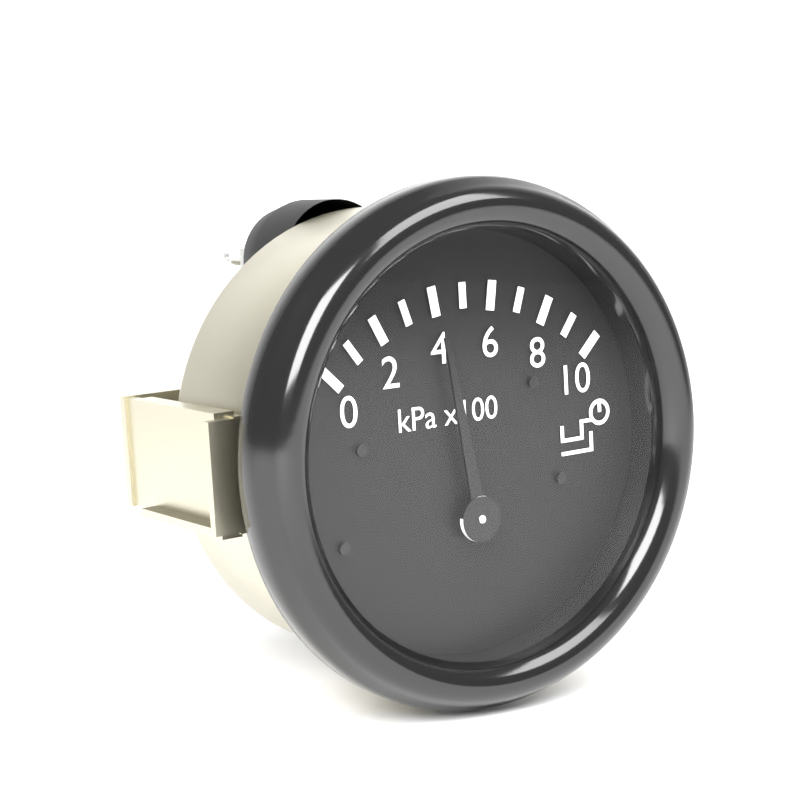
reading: 4 kPa x100
